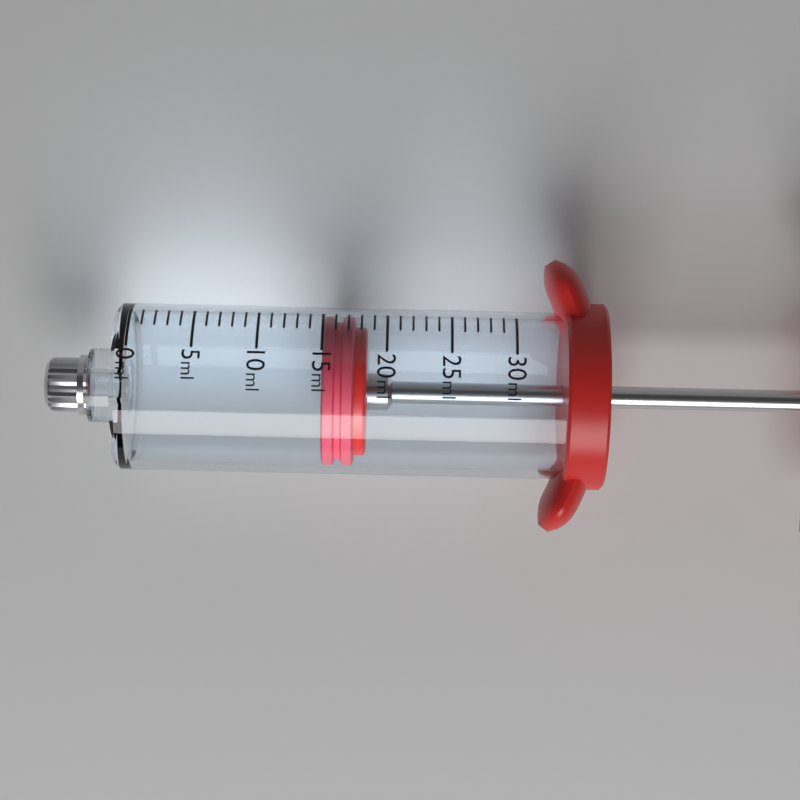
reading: 15 ml
